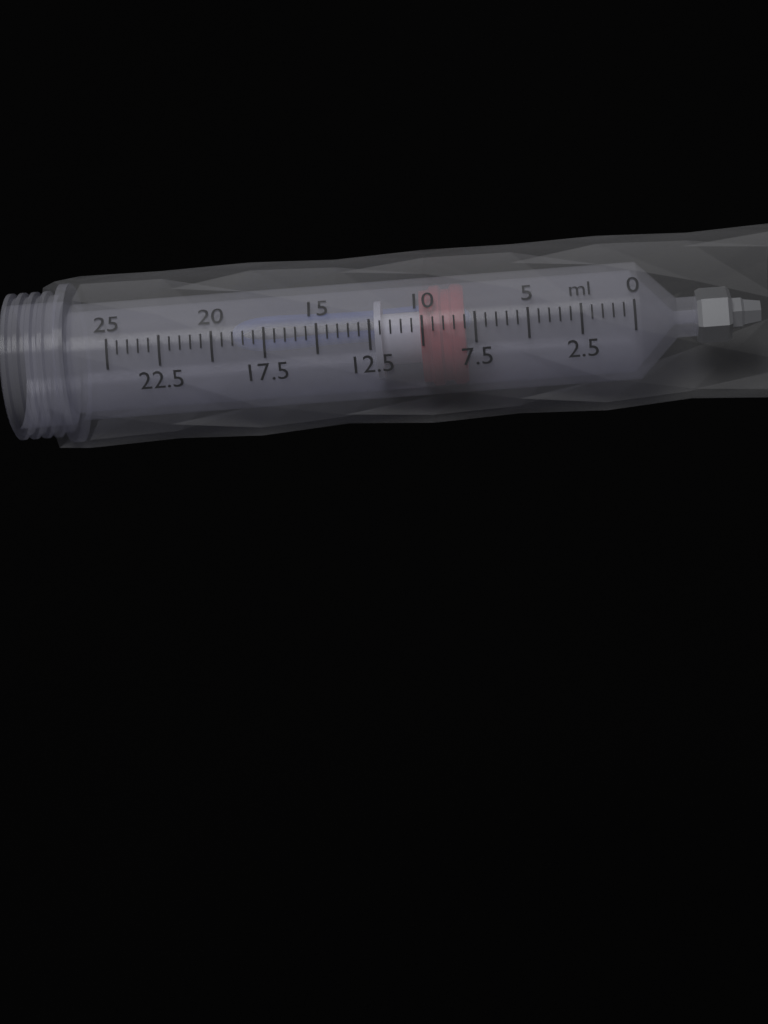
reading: 8.0 ml
